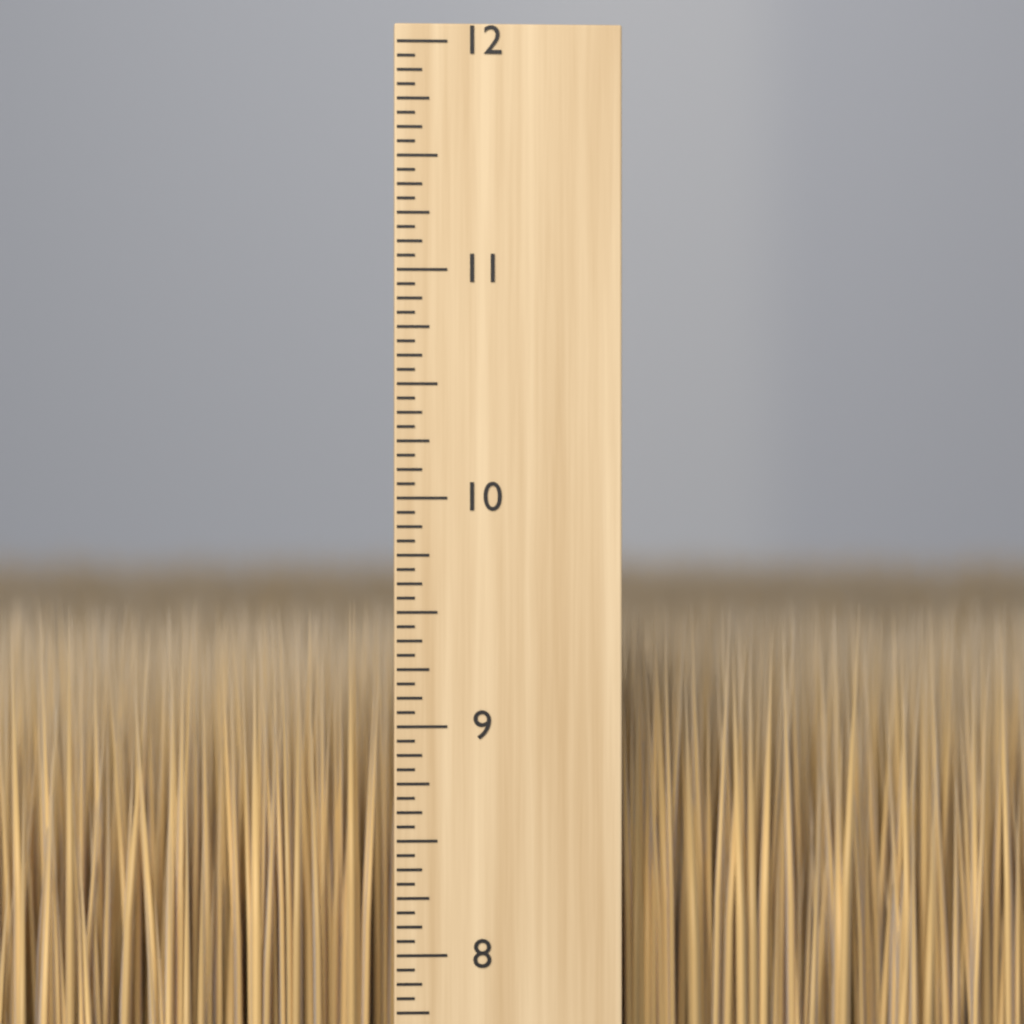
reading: 9.5625 inch
